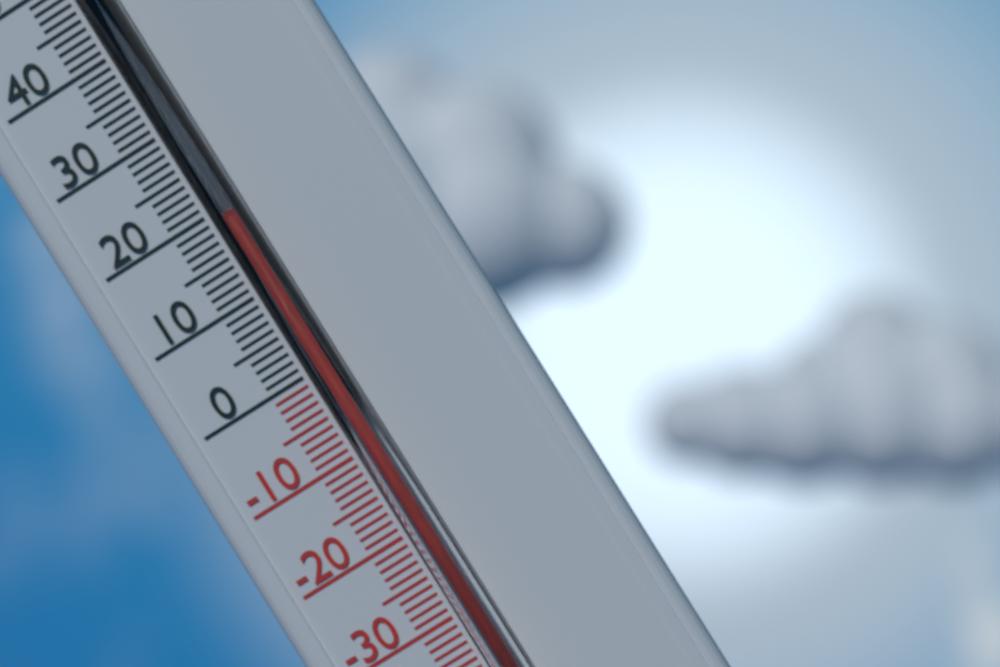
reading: 18 °C
